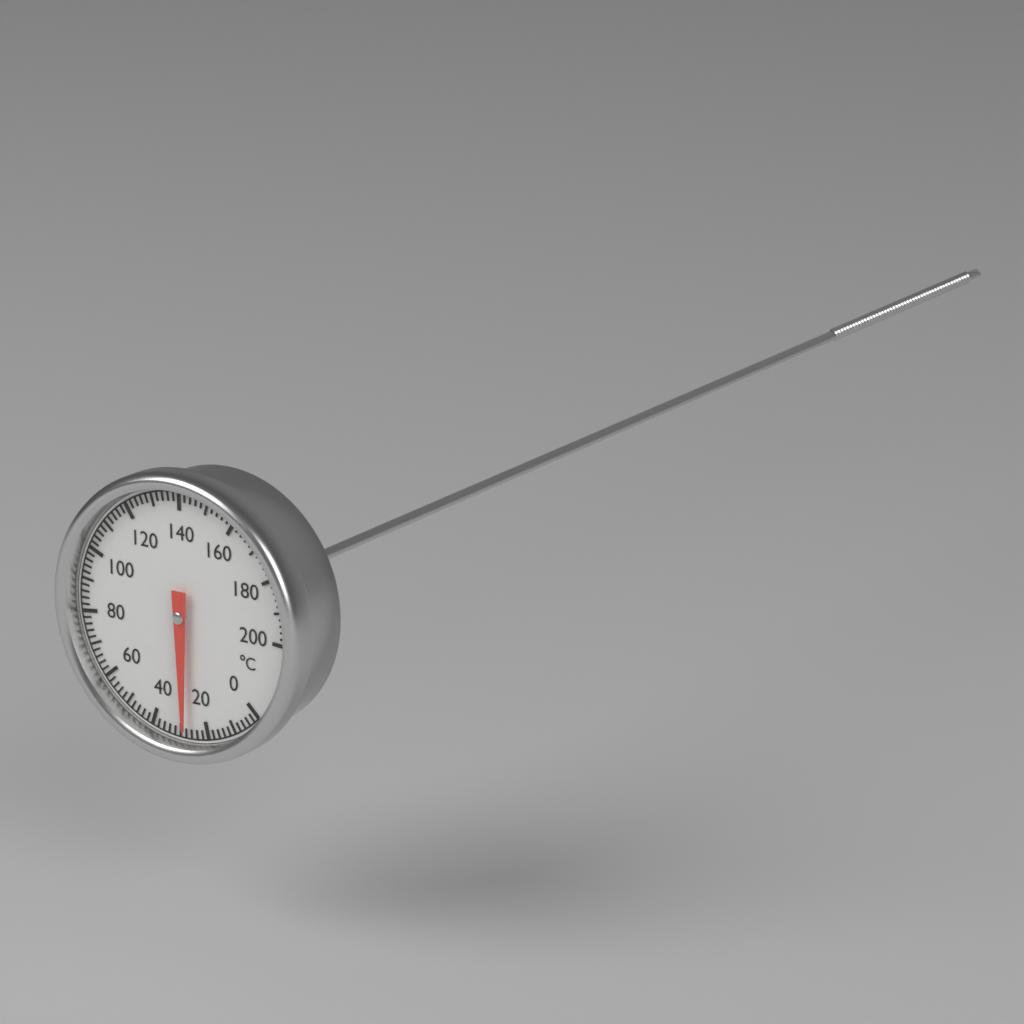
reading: 28 °C
